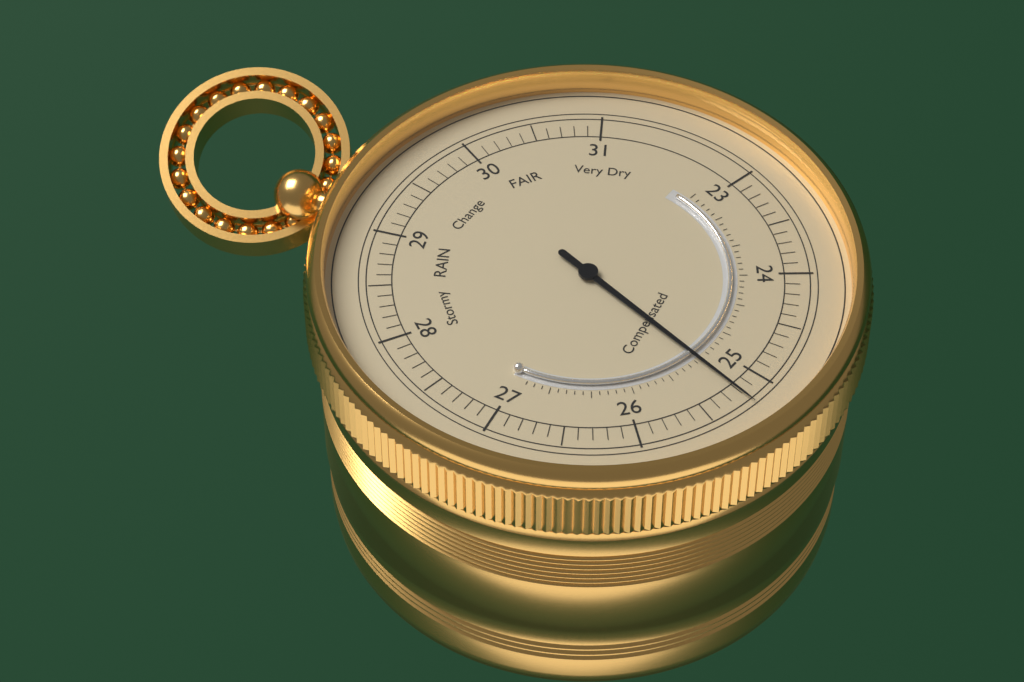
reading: 25.2 (no unit)
